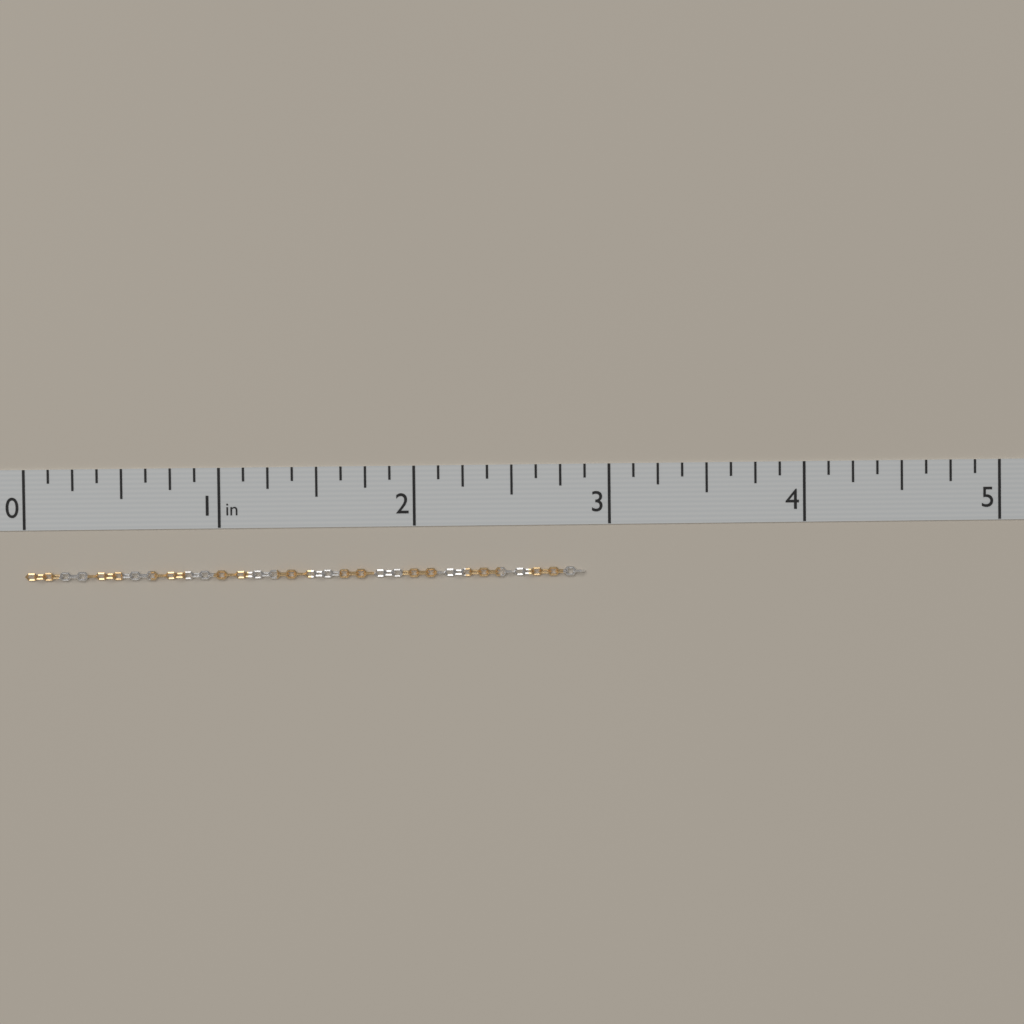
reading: 2.875 in
